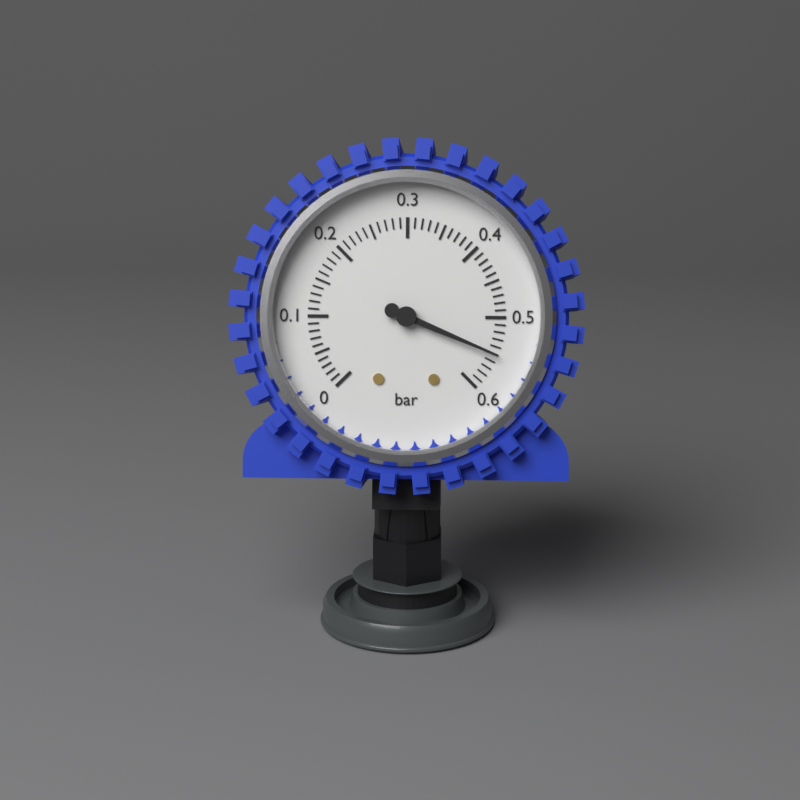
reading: 0.55 bar
